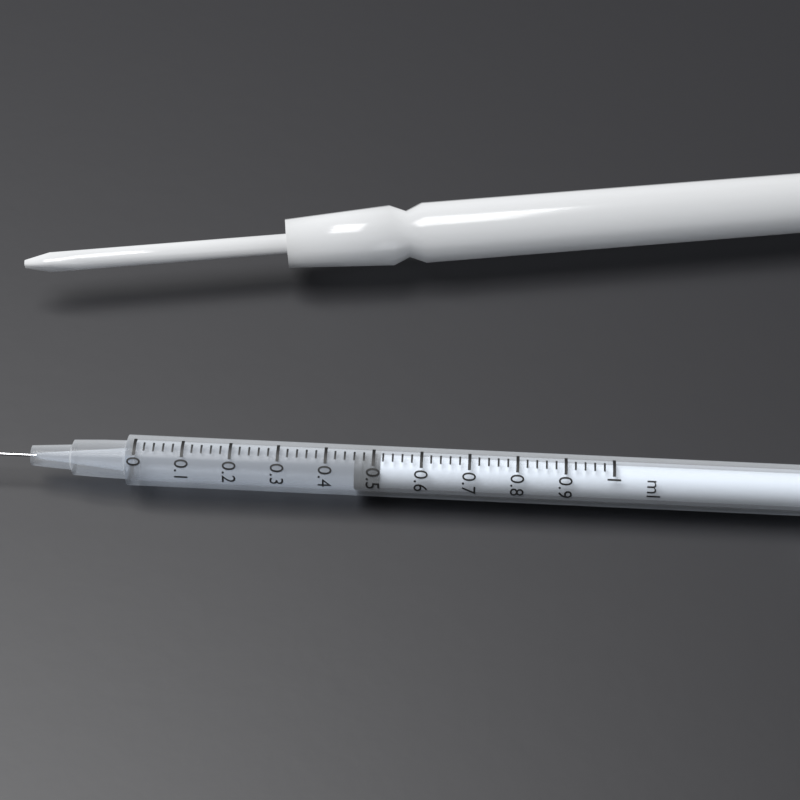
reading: 0.46 ml
